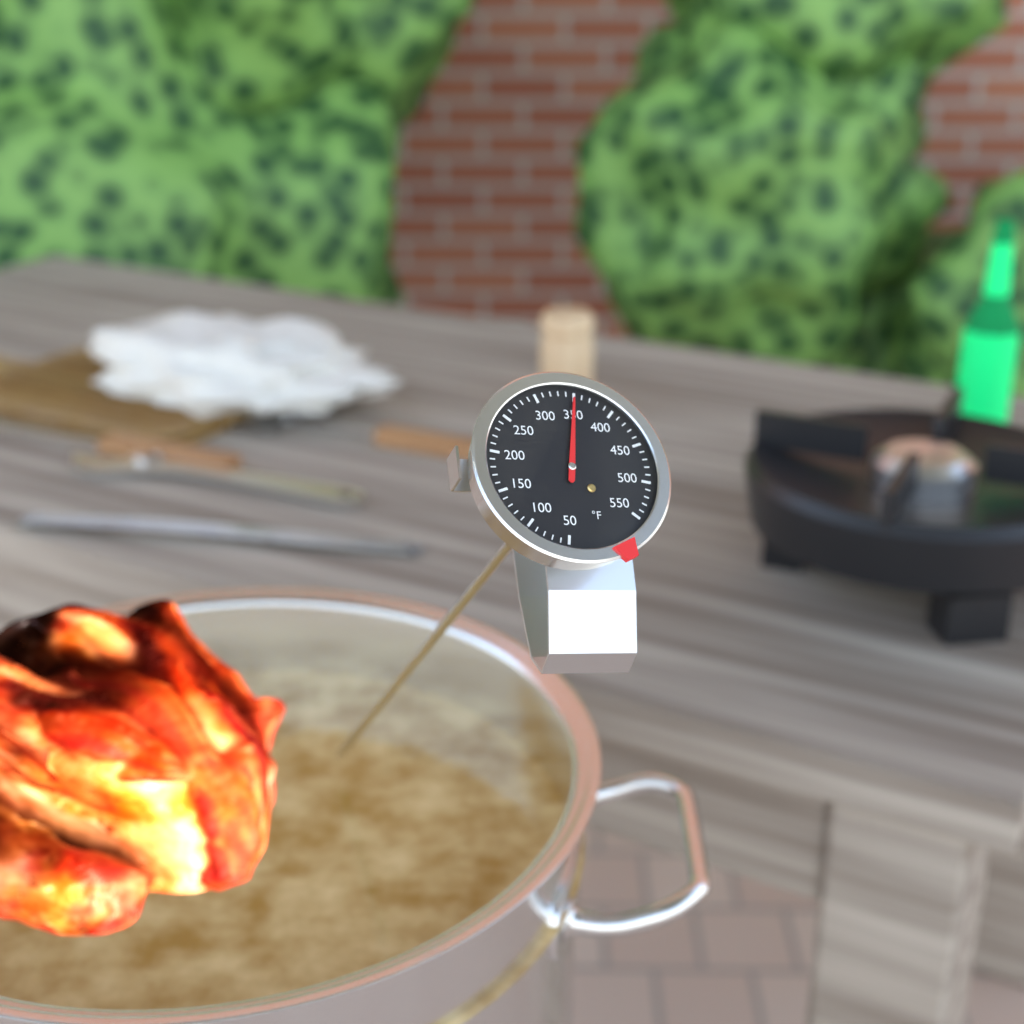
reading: 350 °F
